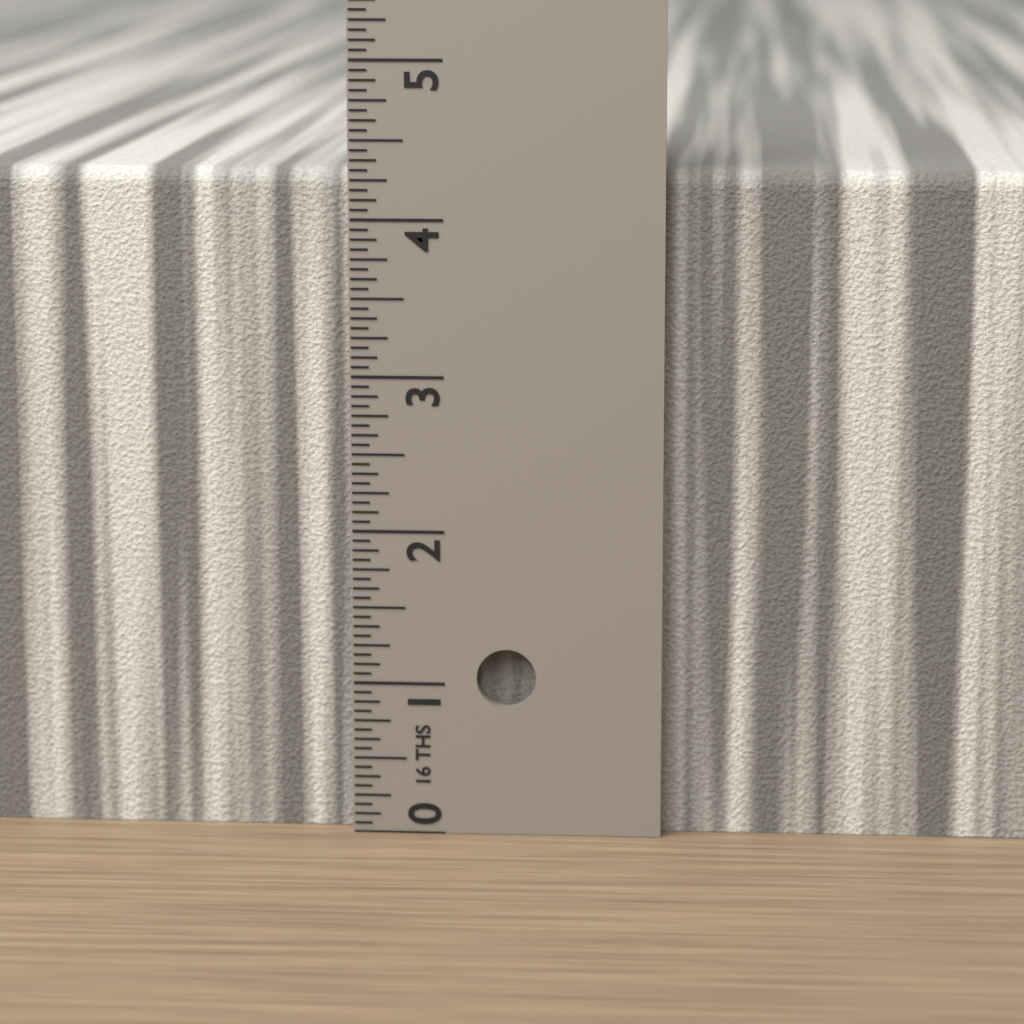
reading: 4.3125 in
